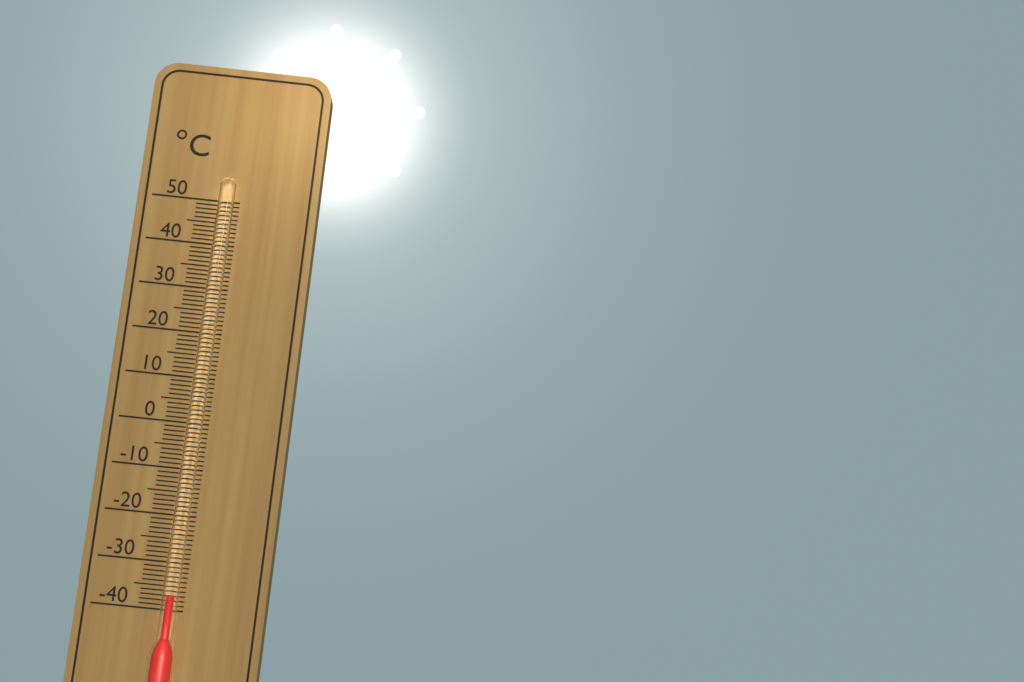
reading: -37 °C
